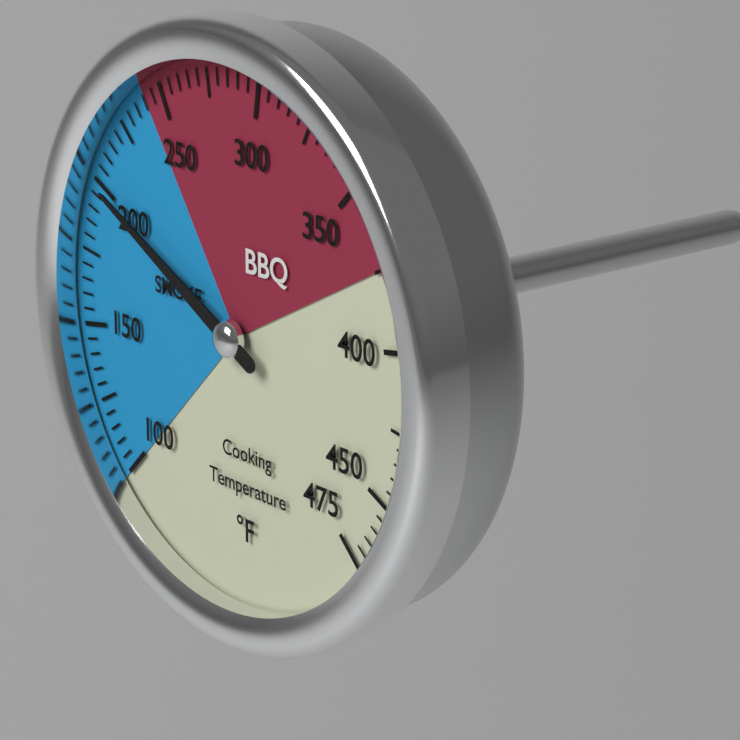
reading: 200 °F
